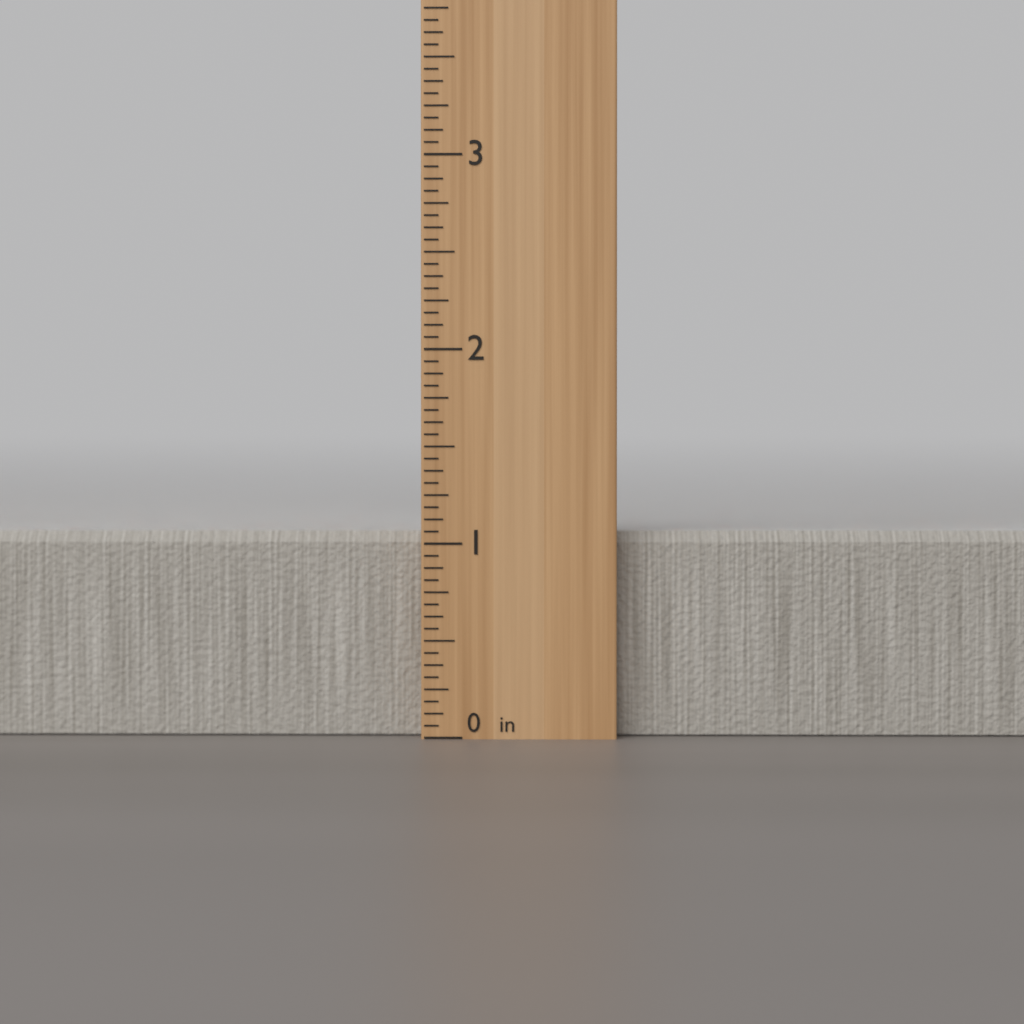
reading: 1.0625 in
